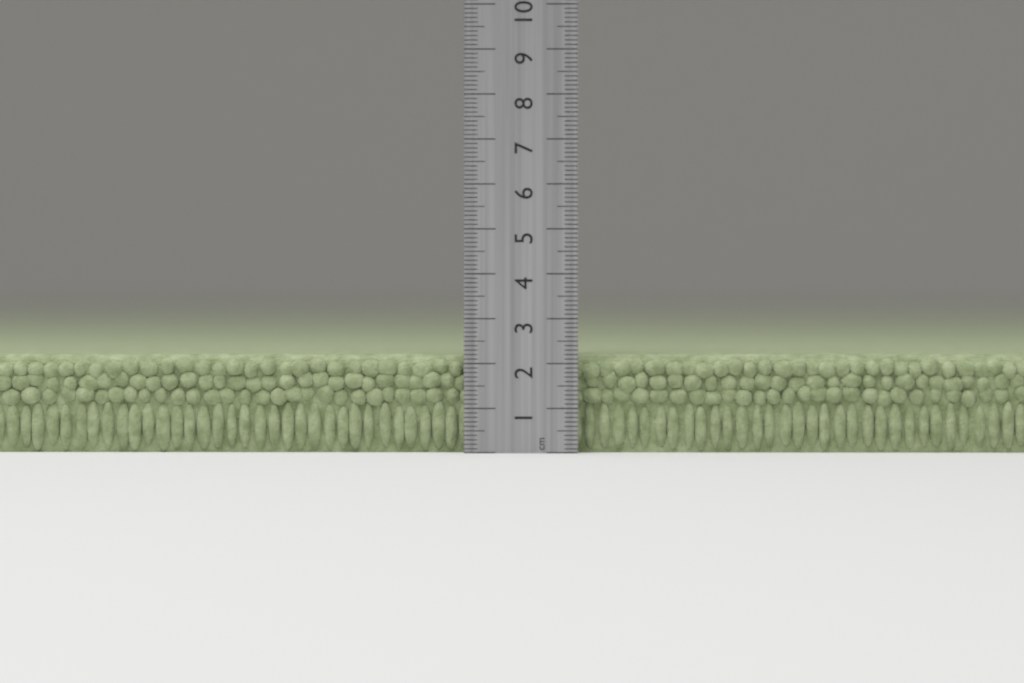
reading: 2.2 cm
